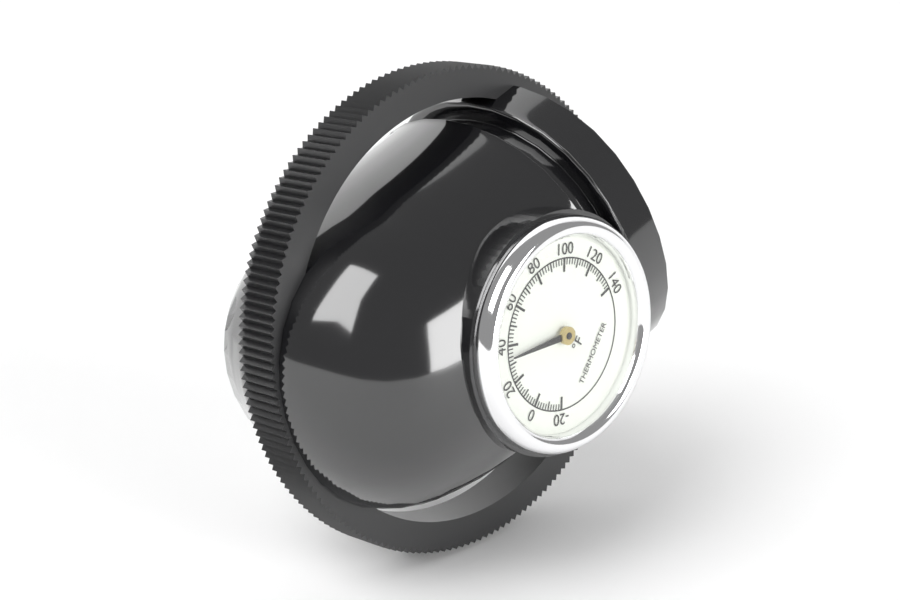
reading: 34 °F
